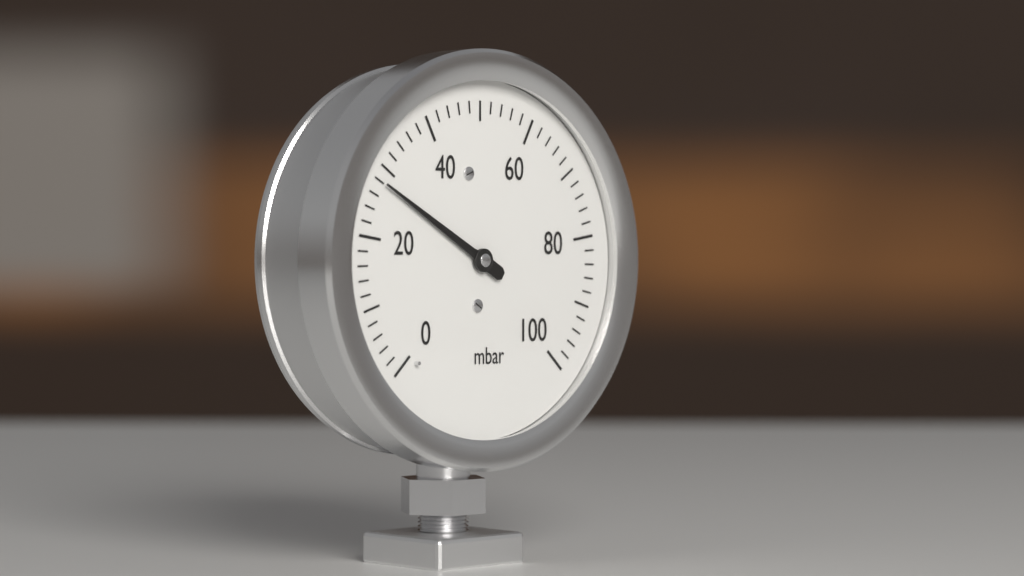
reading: 28 mbar
